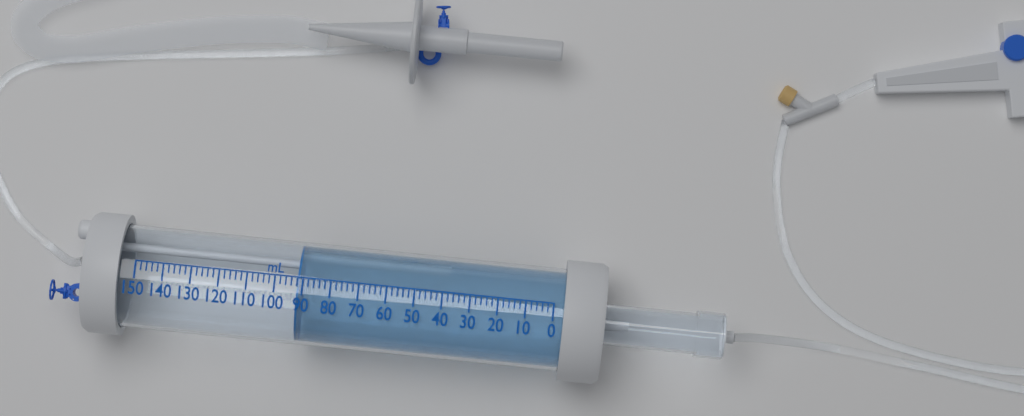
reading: 92 mL
